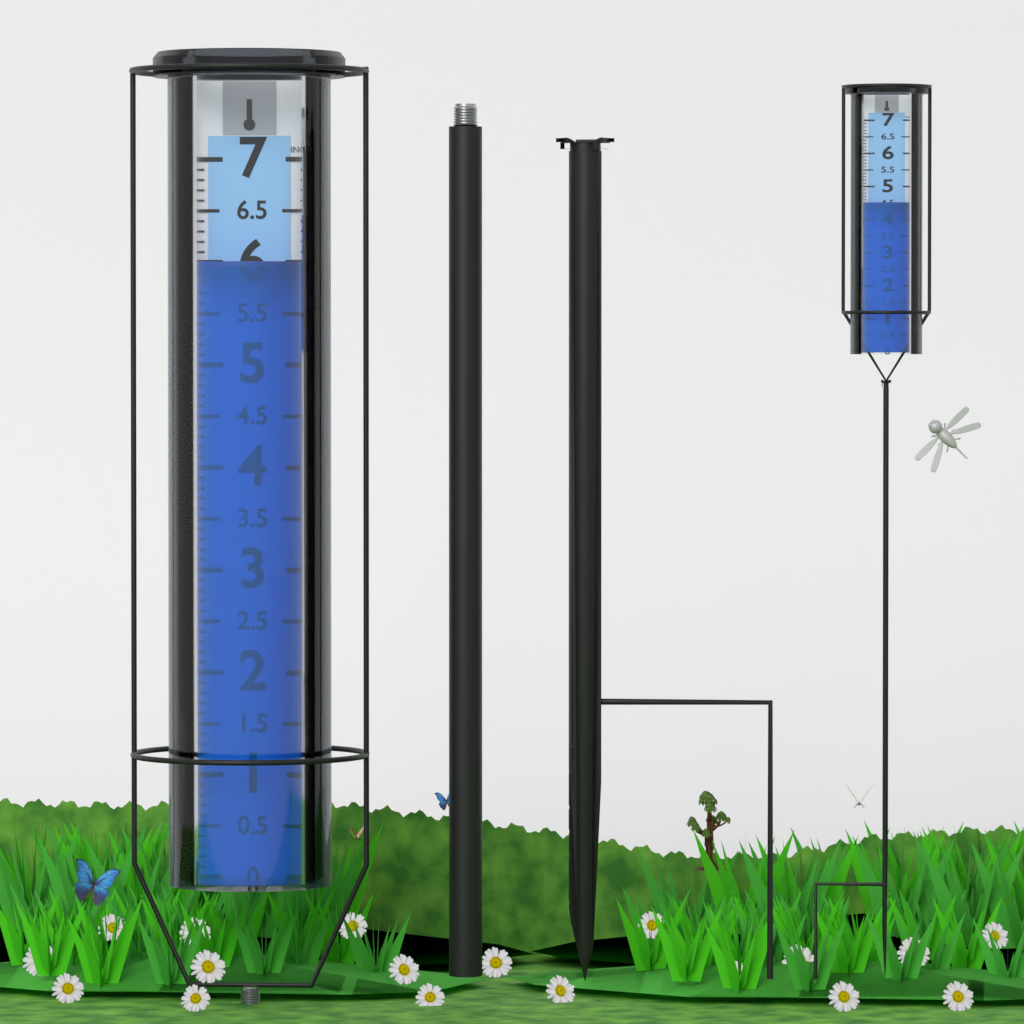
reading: 6.0 in
